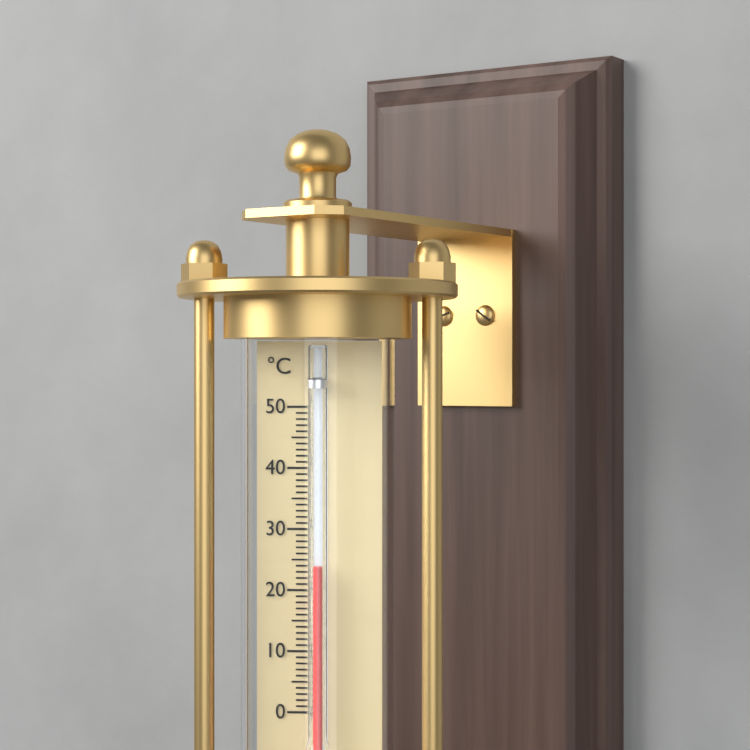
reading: 24 °C
